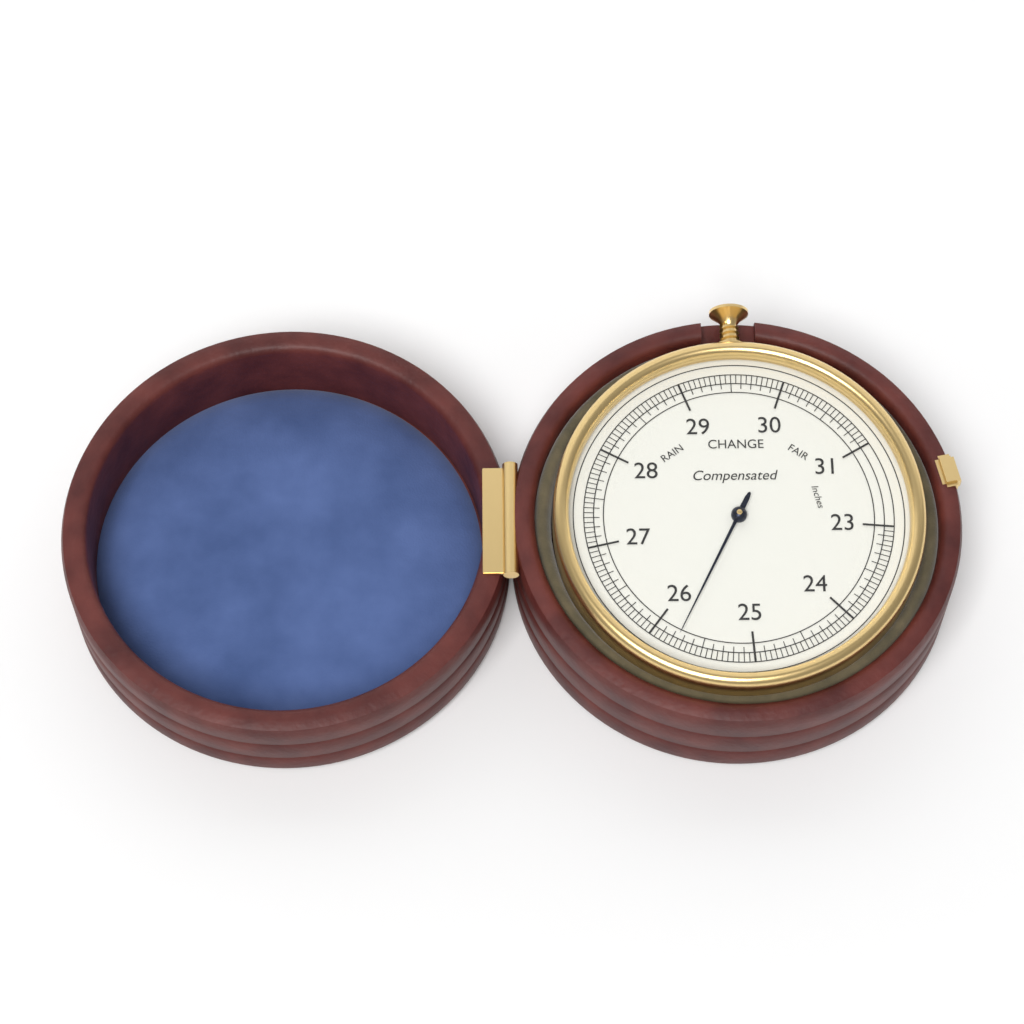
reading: 25.75 inches
